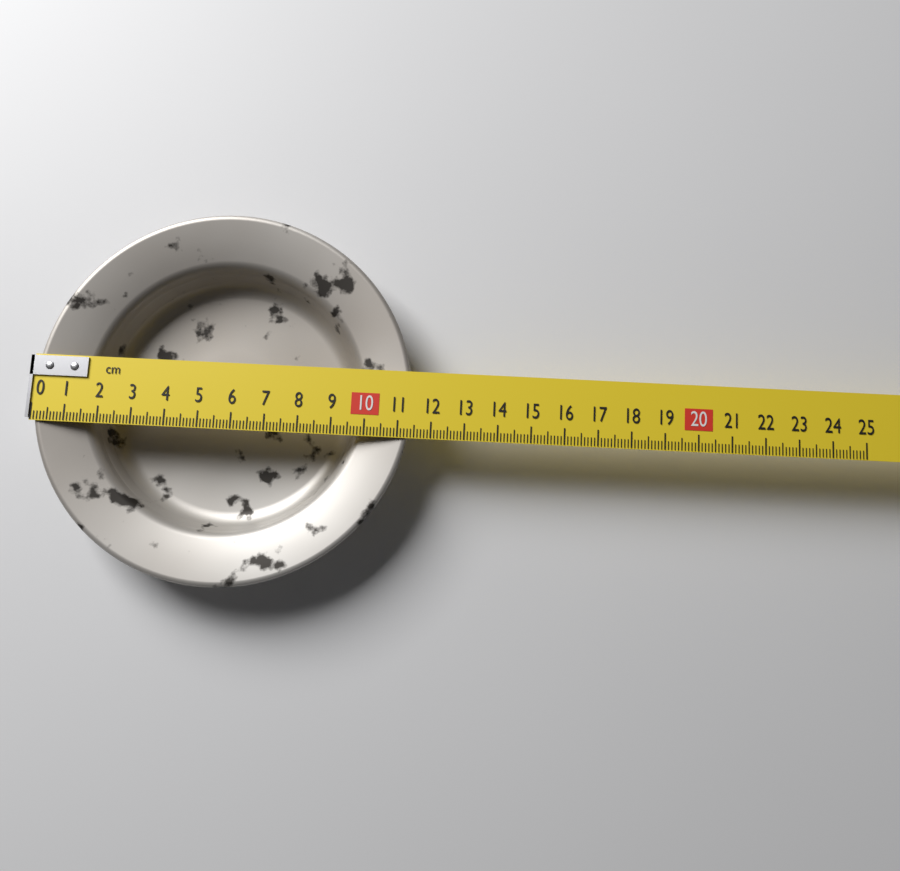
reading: 11.4 cm
